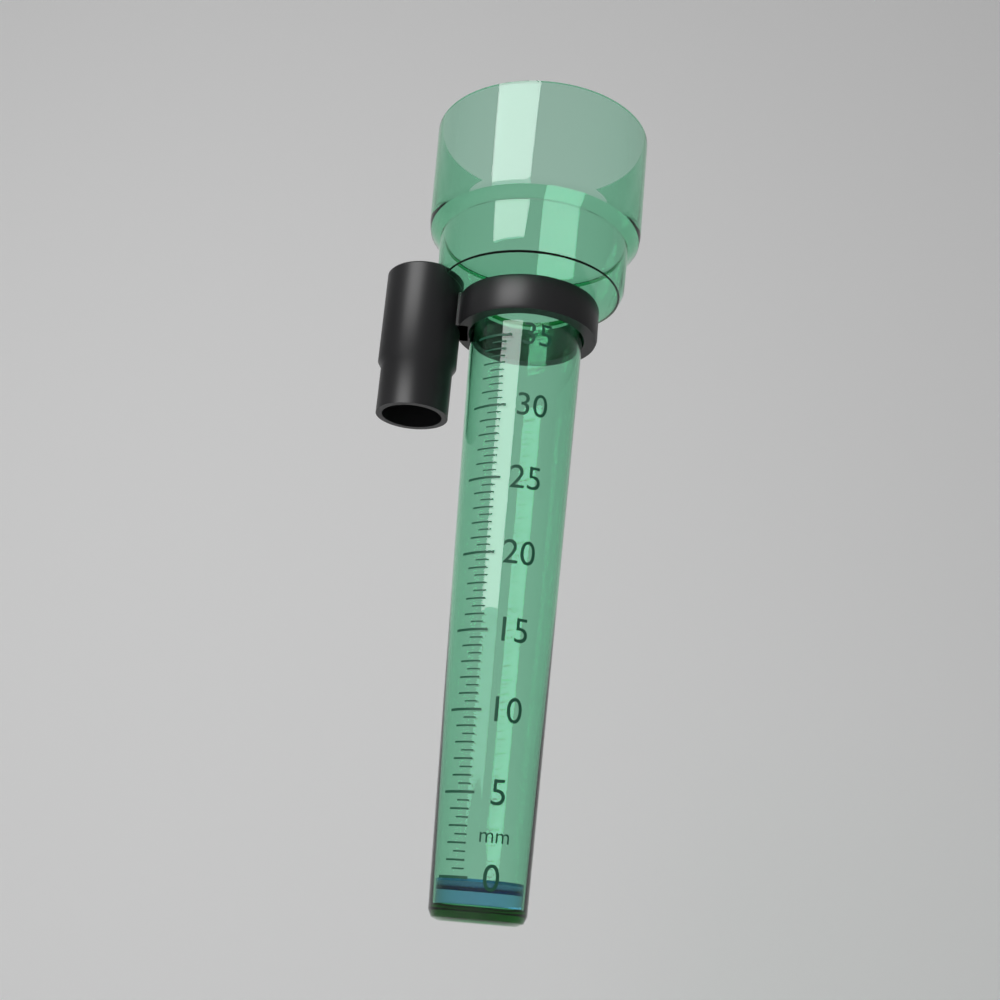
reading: 0.0 mm
